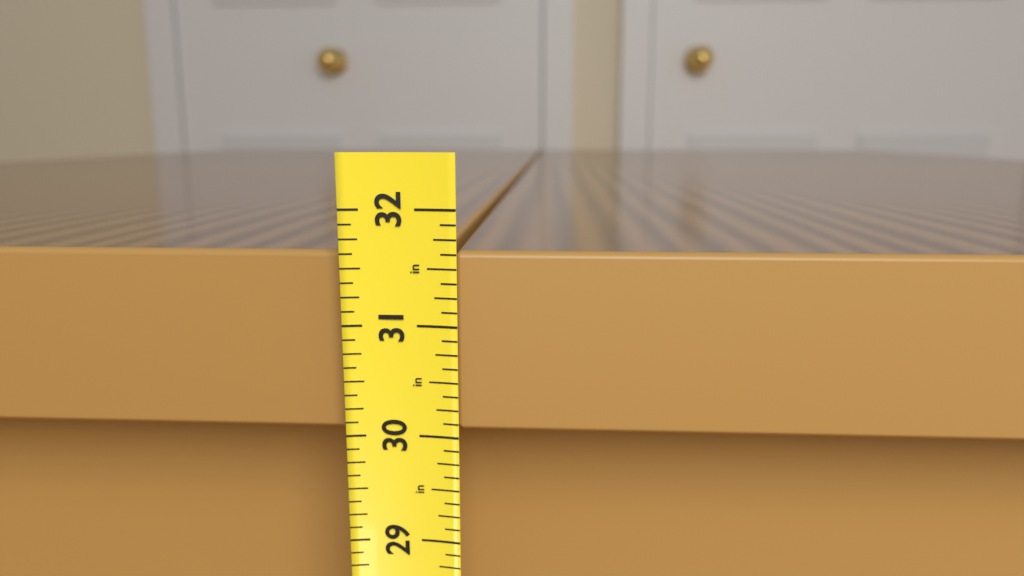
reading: 31.625 in
